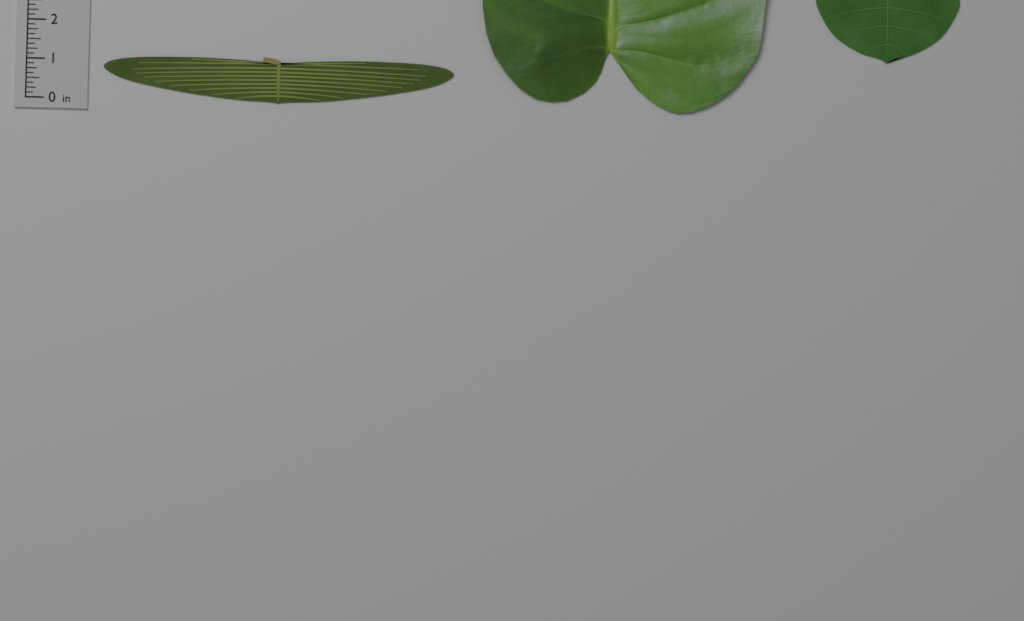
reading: 1.125 in
